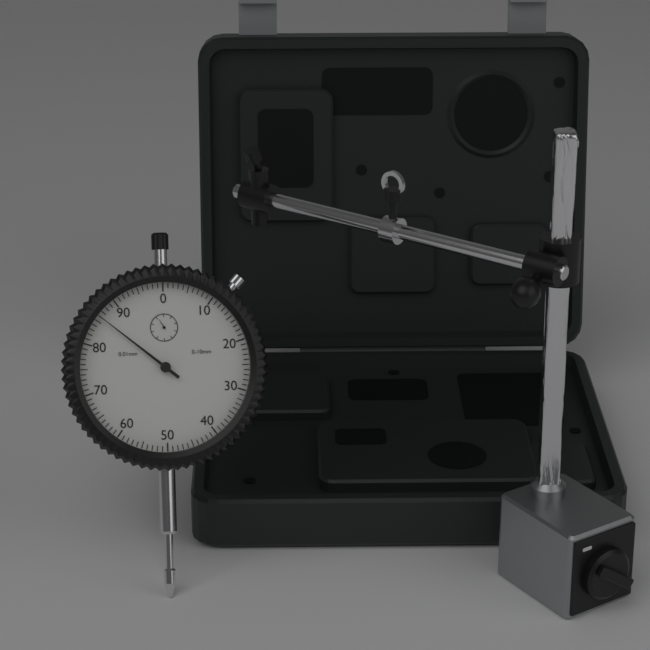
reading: 0.86 mm
